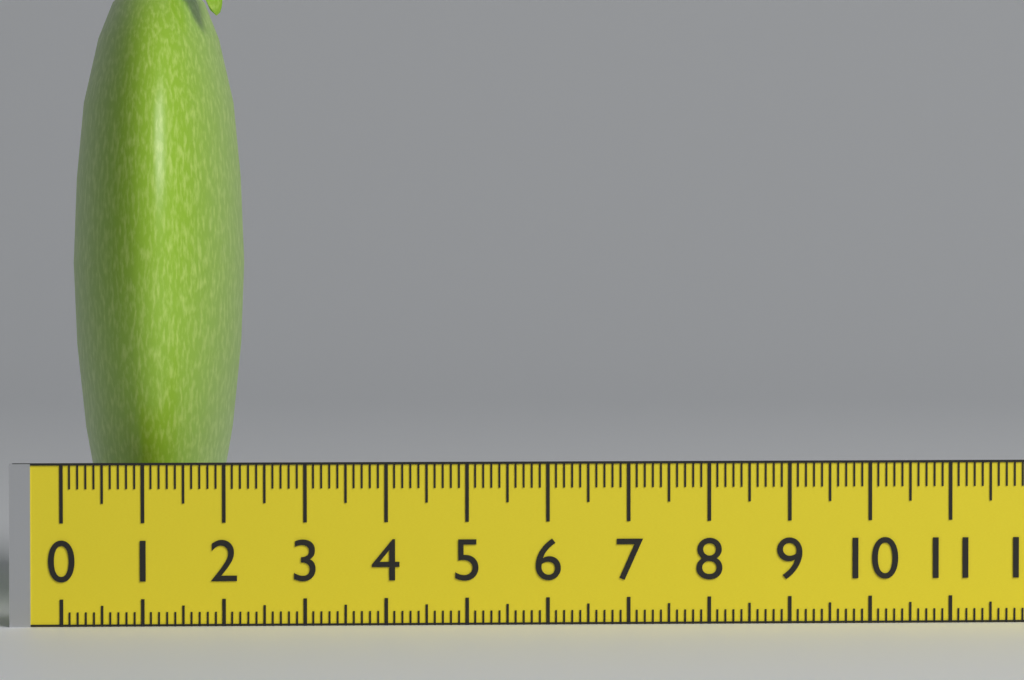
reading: 2.2 (no unit)
